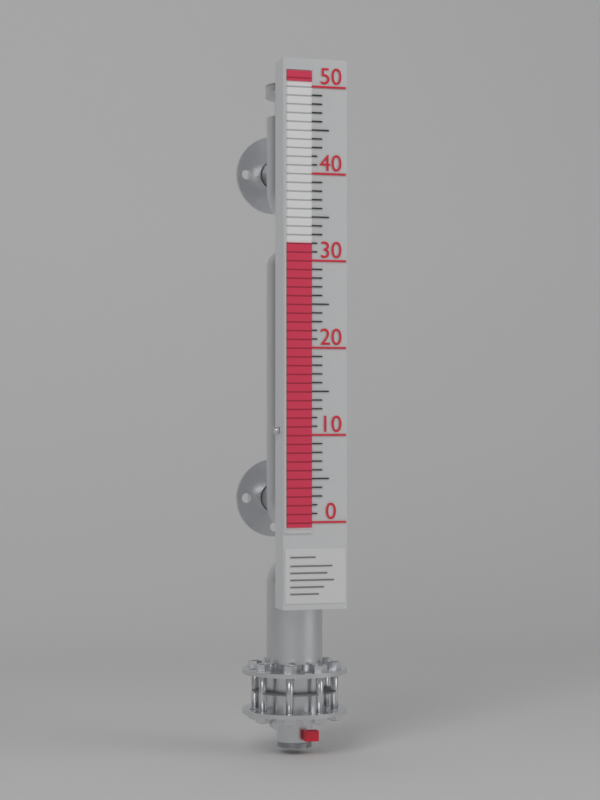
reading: 32 (no unit)
